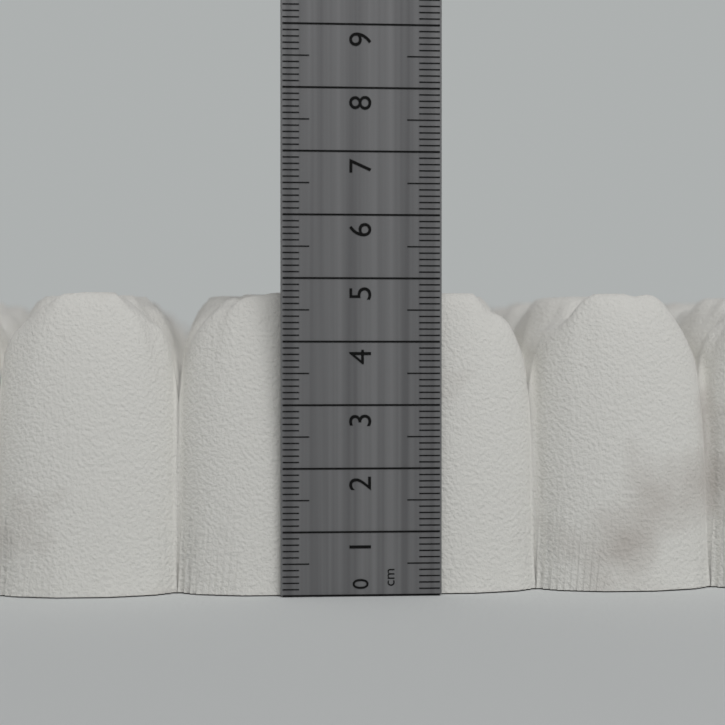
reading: 4.8 cm
